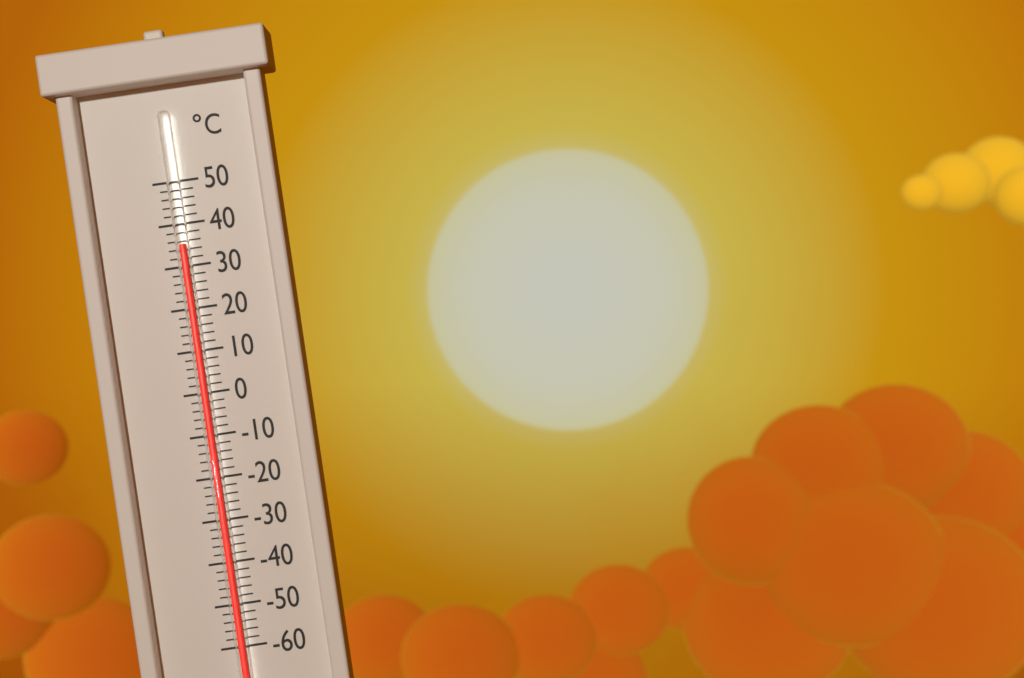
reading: 35 °C
